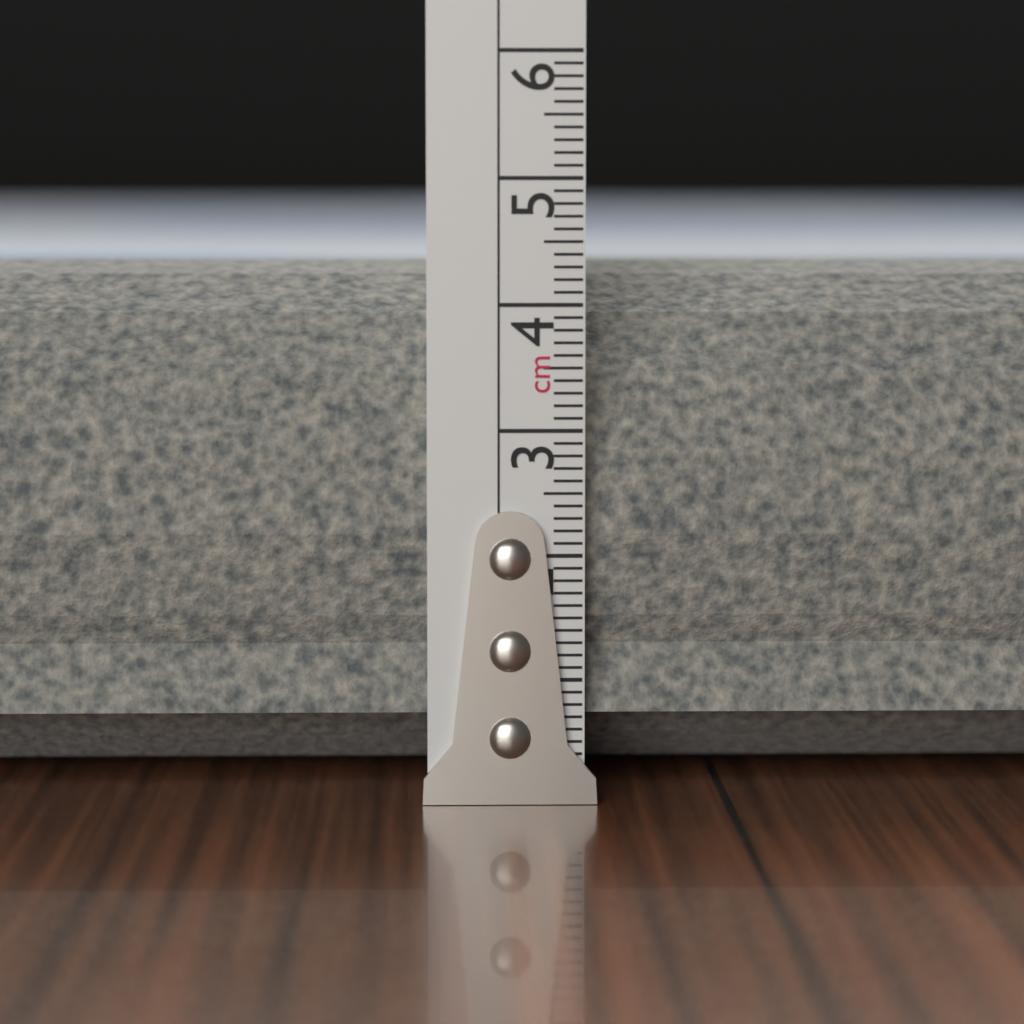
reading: 4.5 cm
